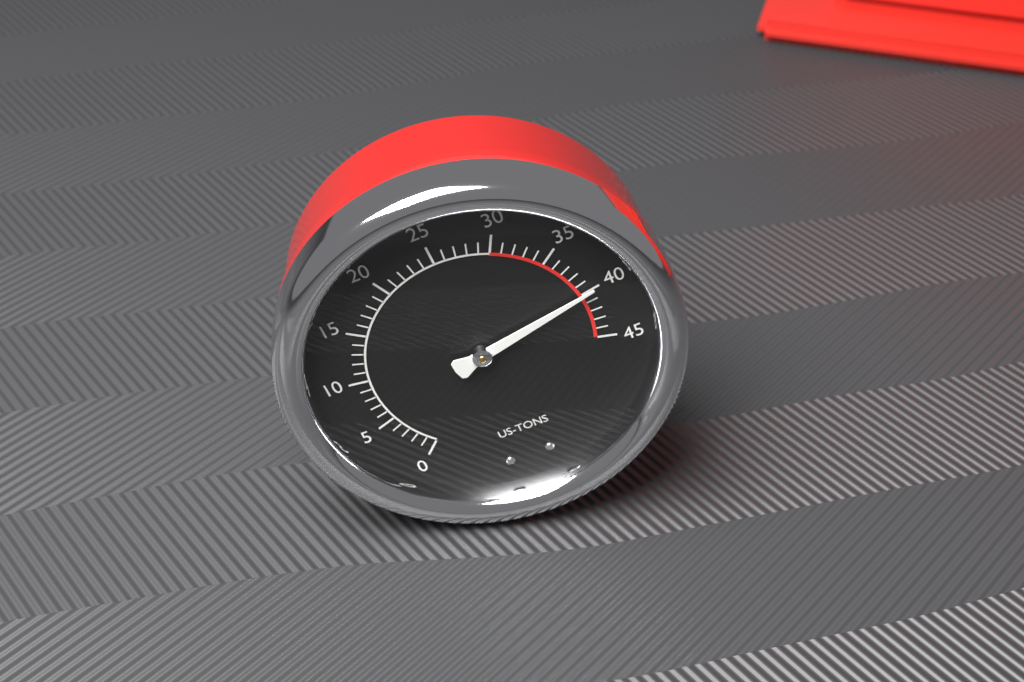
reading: 40 US tons
